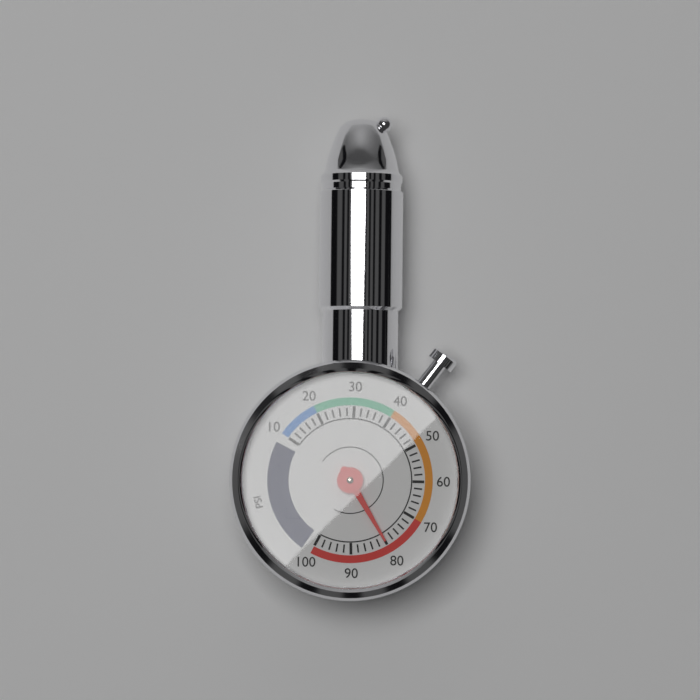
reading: 80 psi
